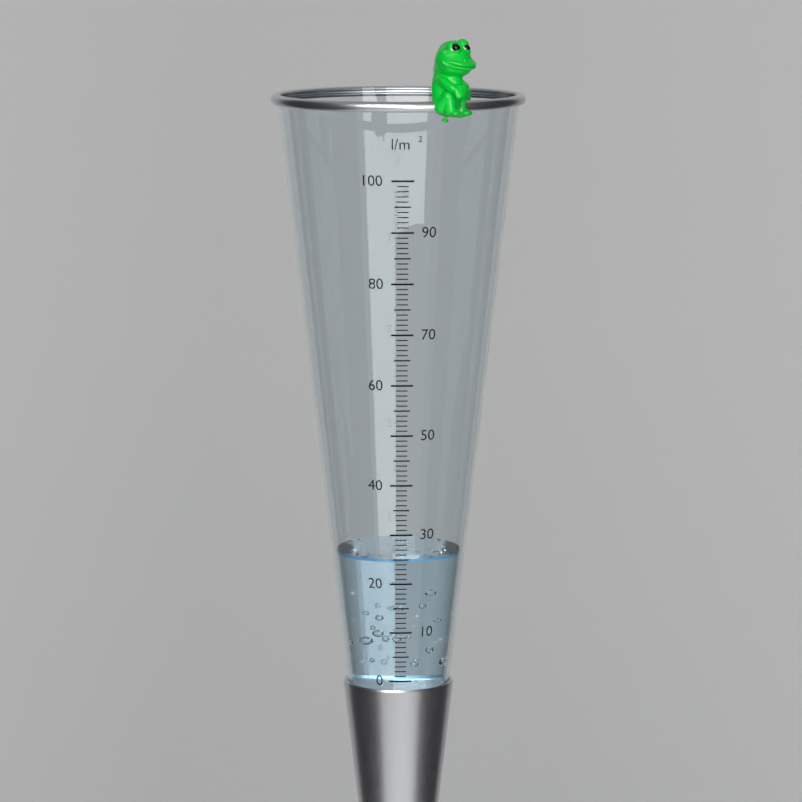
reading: 25 l/m²
